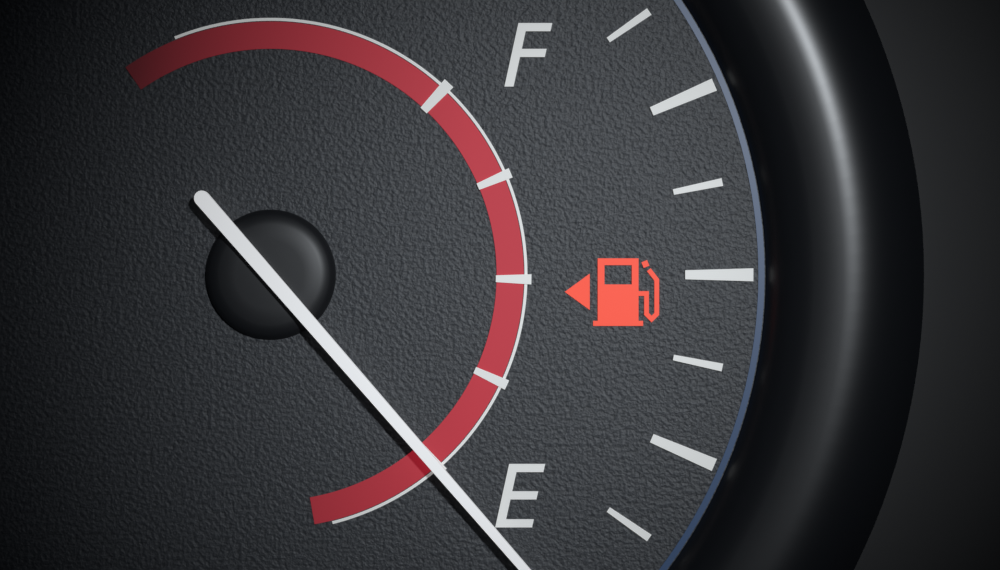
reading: 0.00 (no unit)
